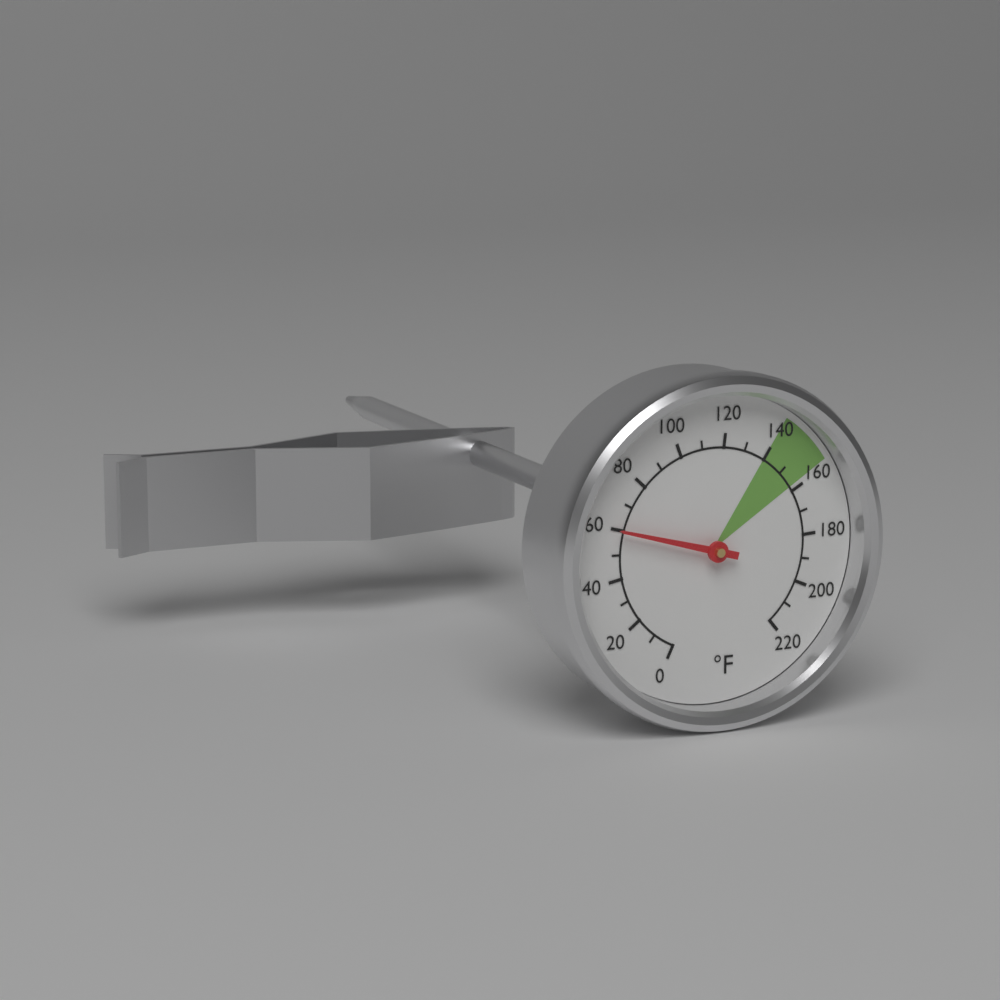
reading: 60 °F
